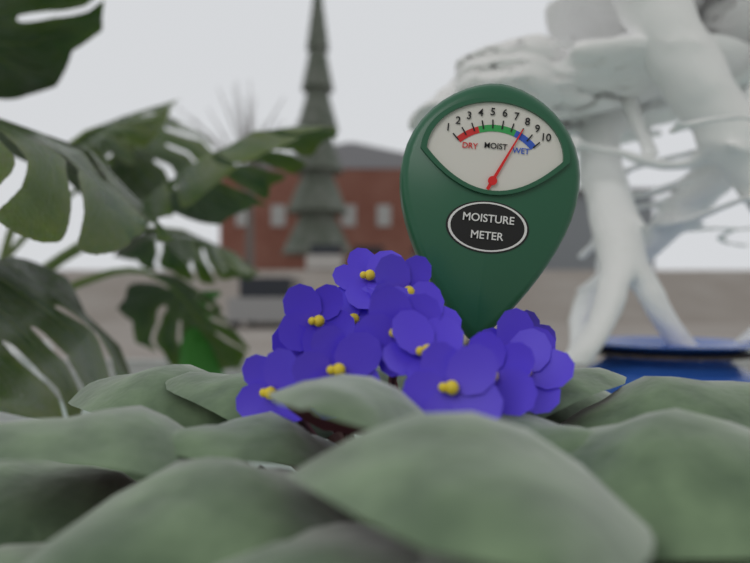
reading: 8 (no unit)
